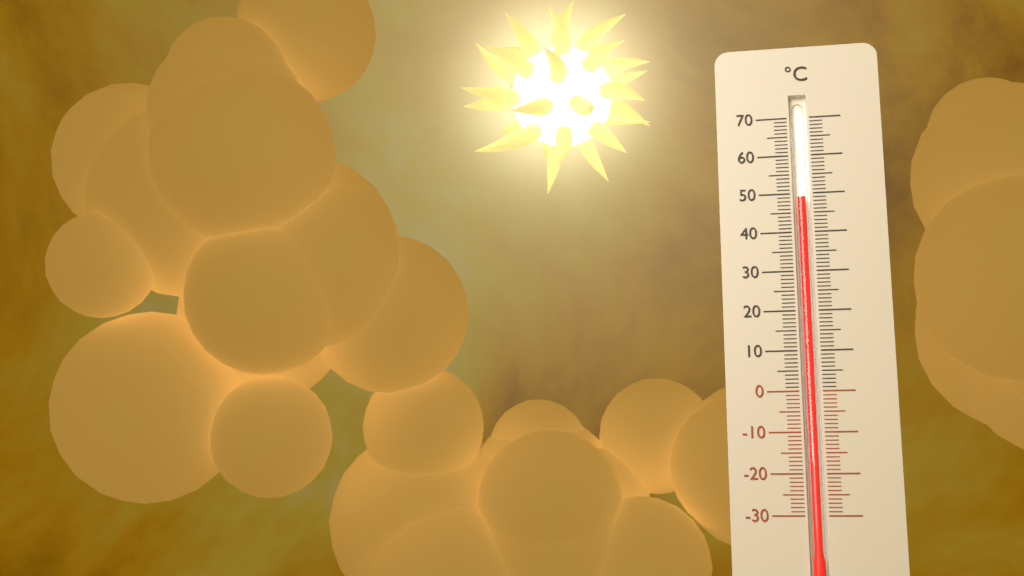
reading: 49 °C
